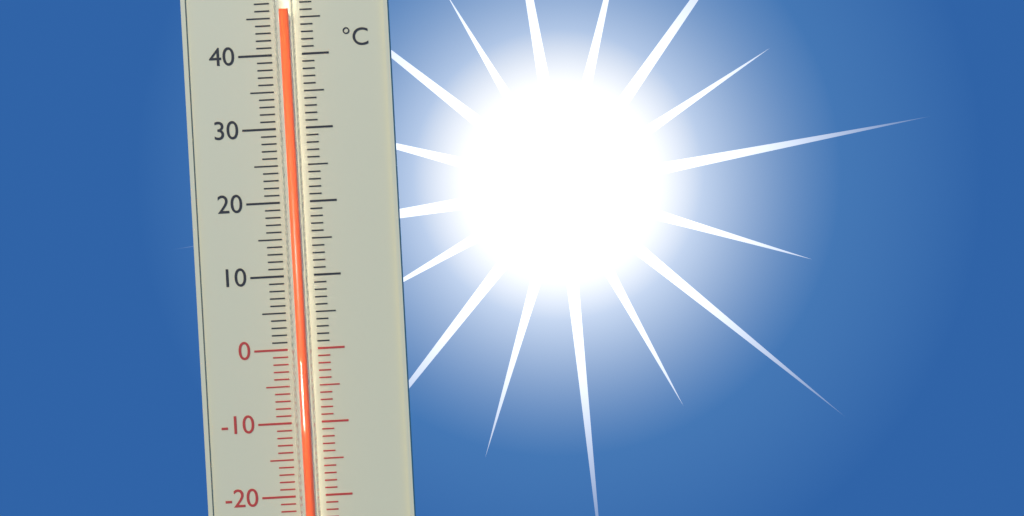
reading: 46 °C
